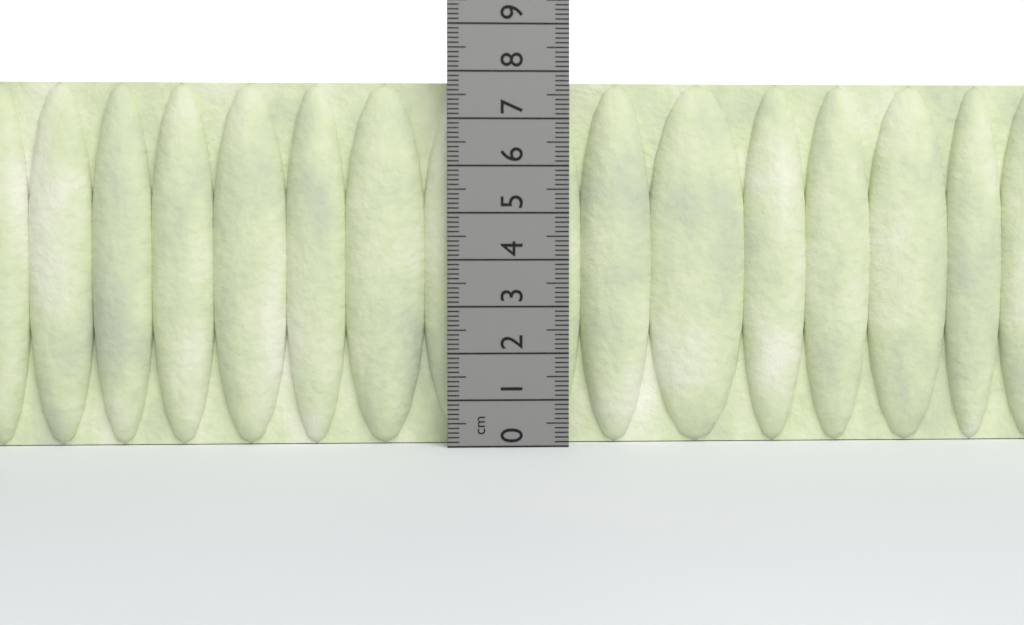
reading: 7.8 cm
